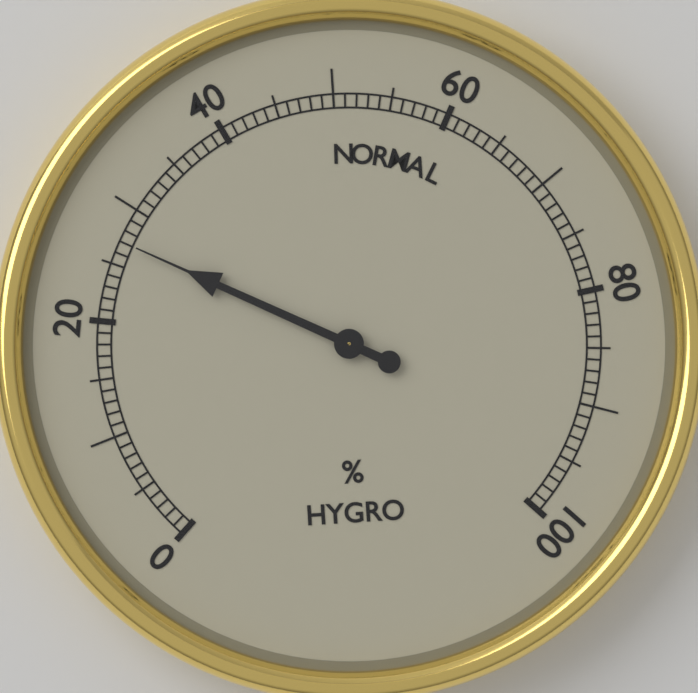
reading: 27 %
